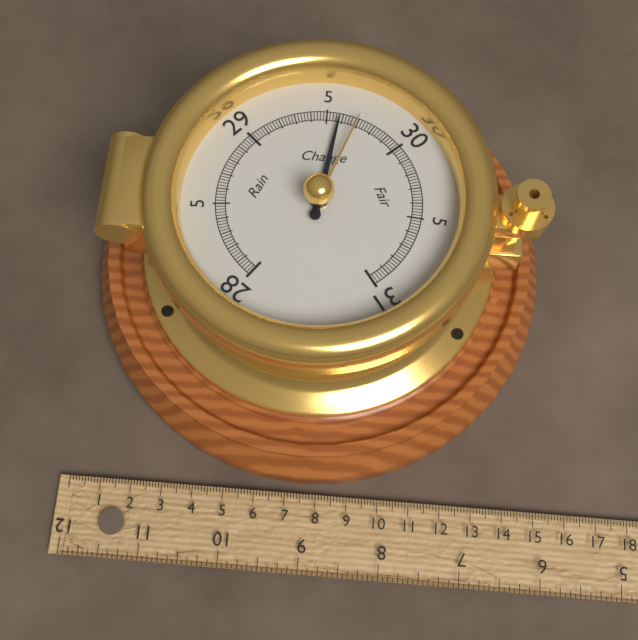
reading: 29.58 inHg
